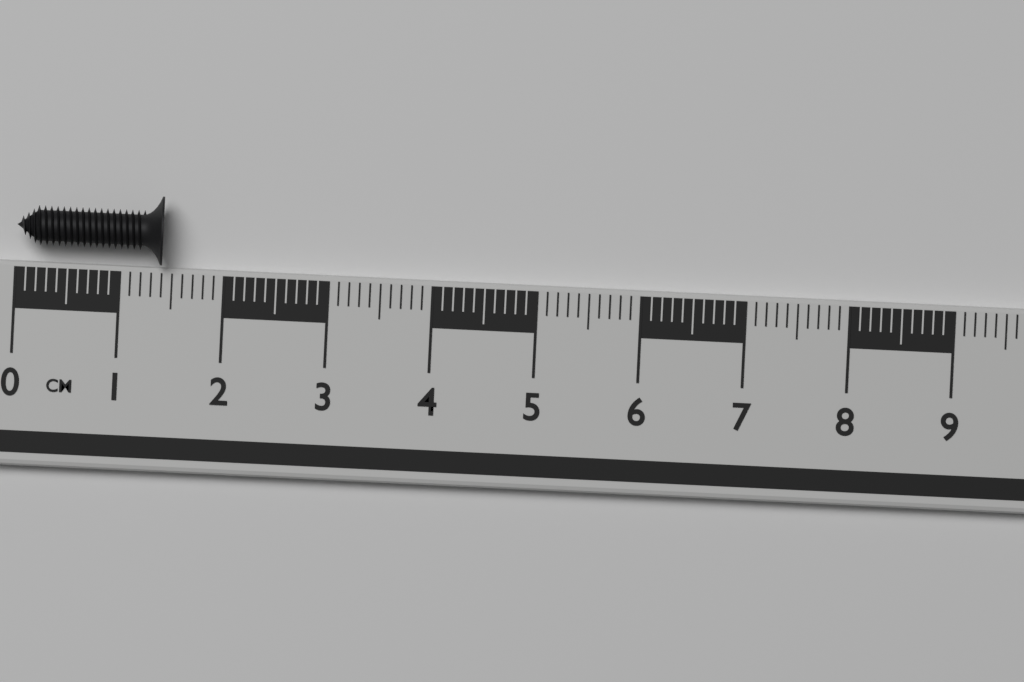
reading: 1.4 cm
